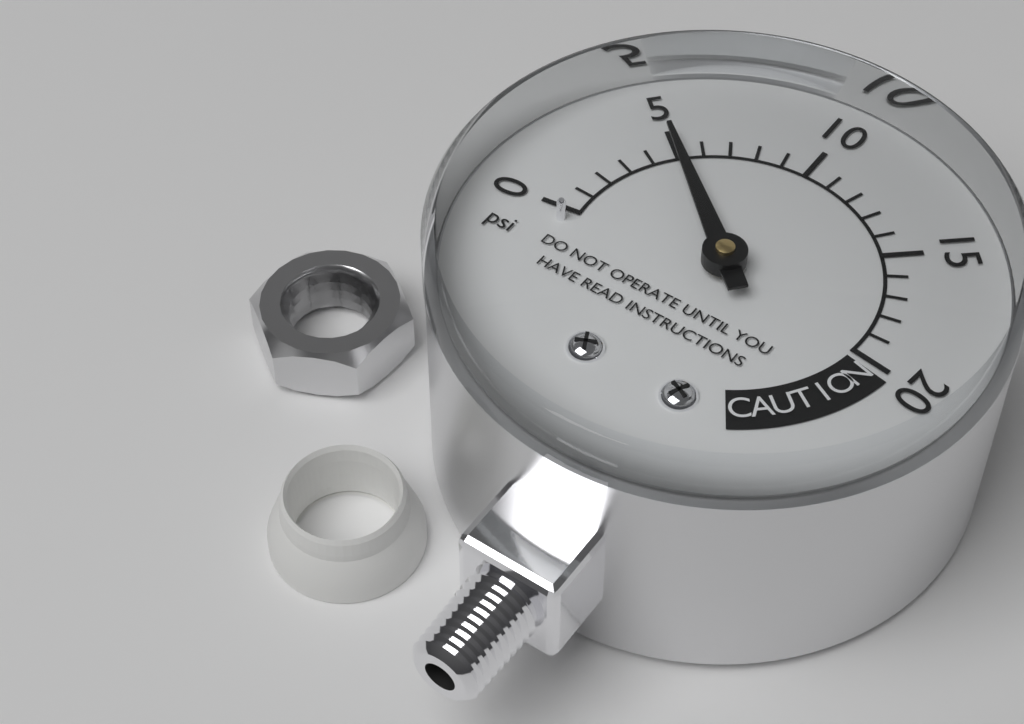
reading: 5 psi
